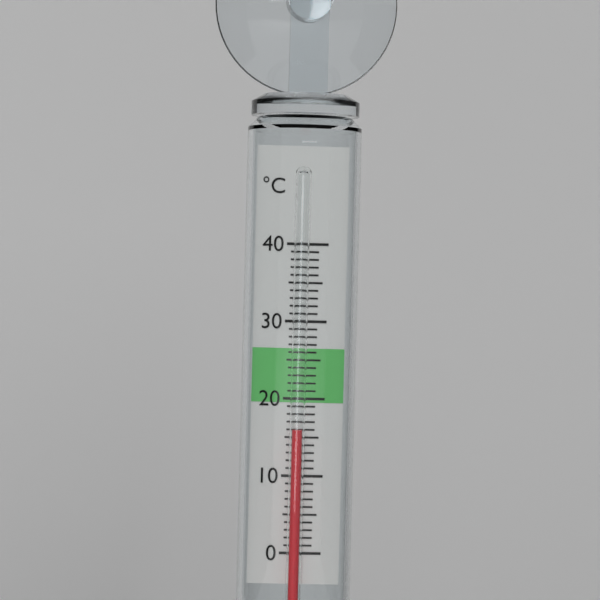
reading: 16 °C
